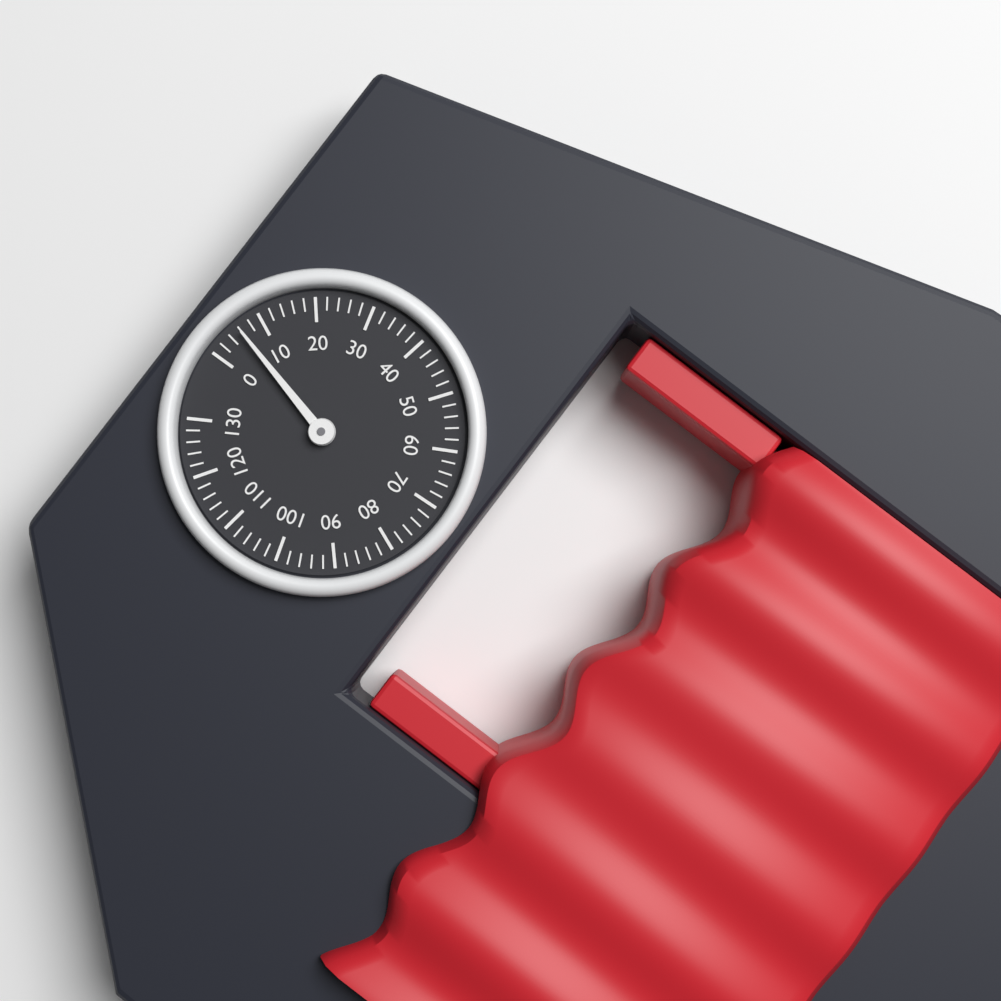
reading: 6 (no unit)
